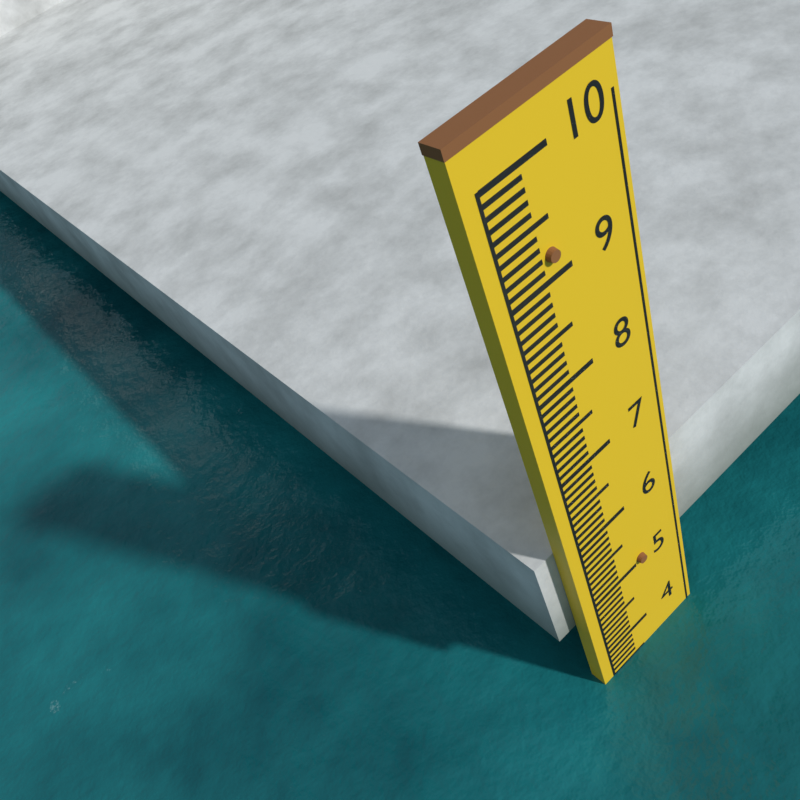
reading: 3.5 (no unit)
